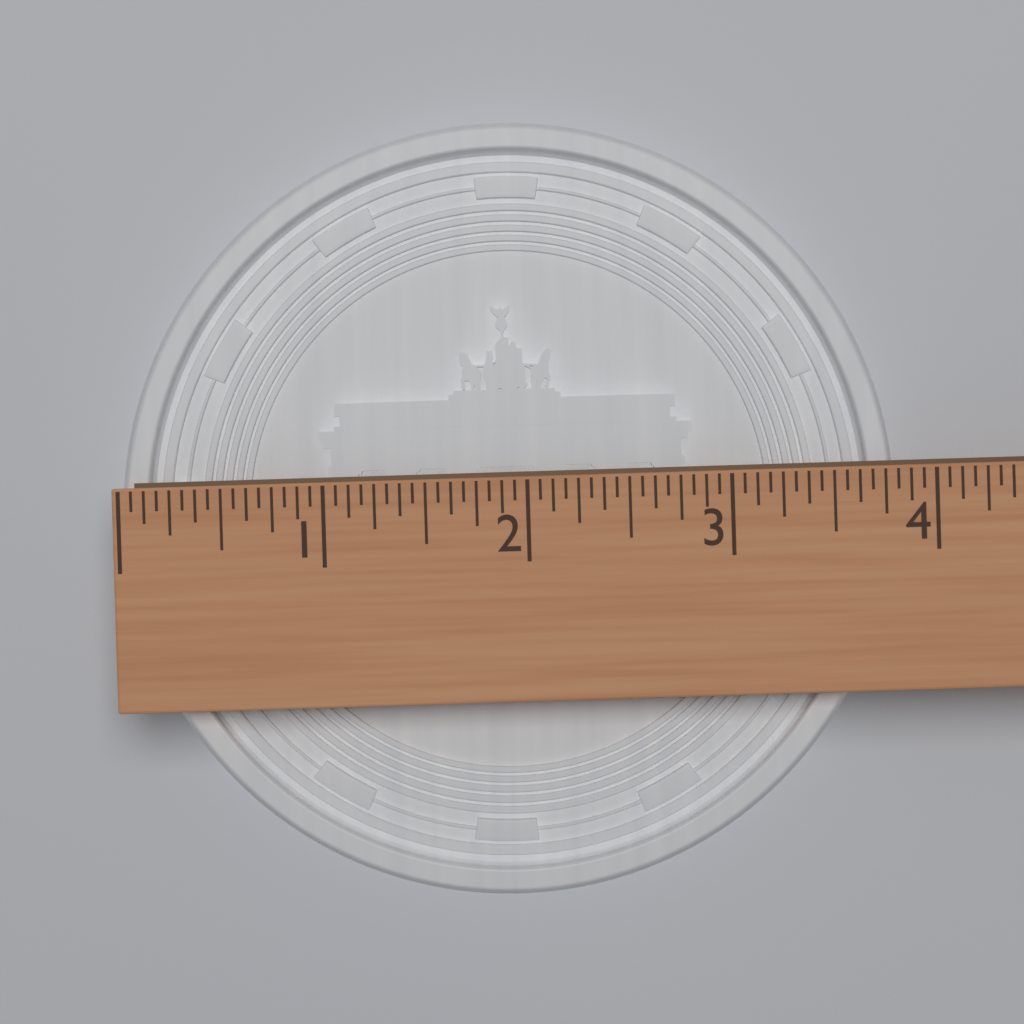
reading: 3.8125 (no unit)
